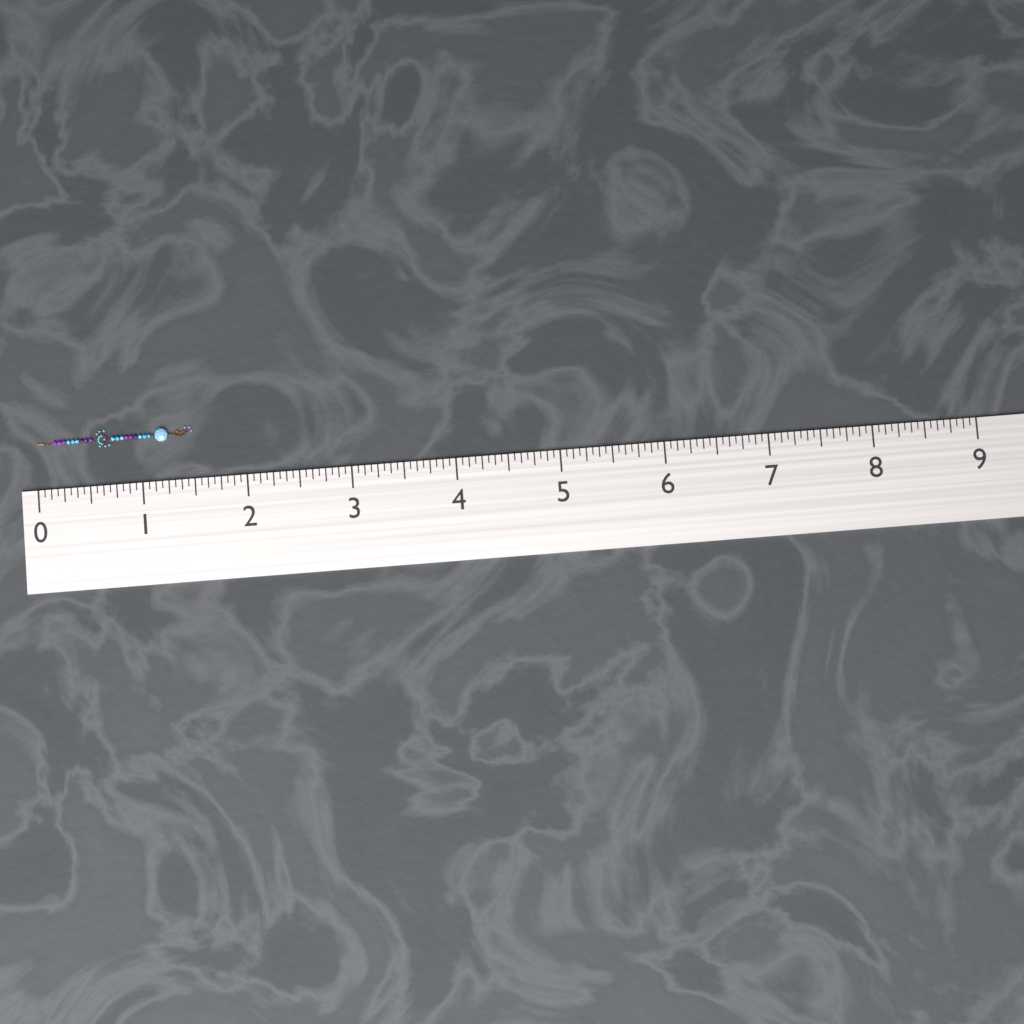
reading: 1.5000 (no unit)
